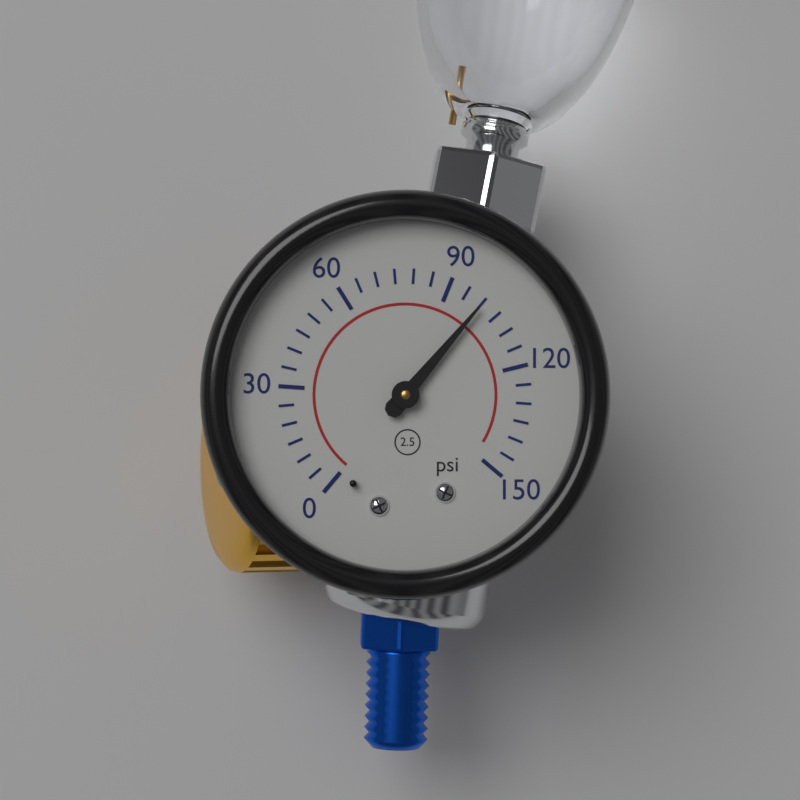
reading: 100 psi
